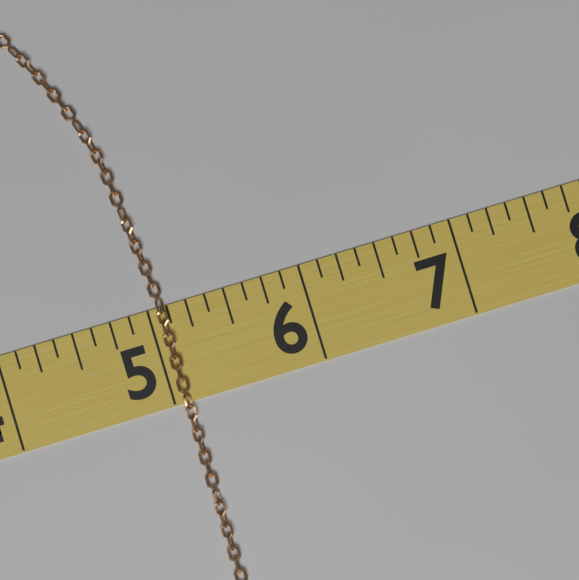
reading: 5.125 (no unit)
